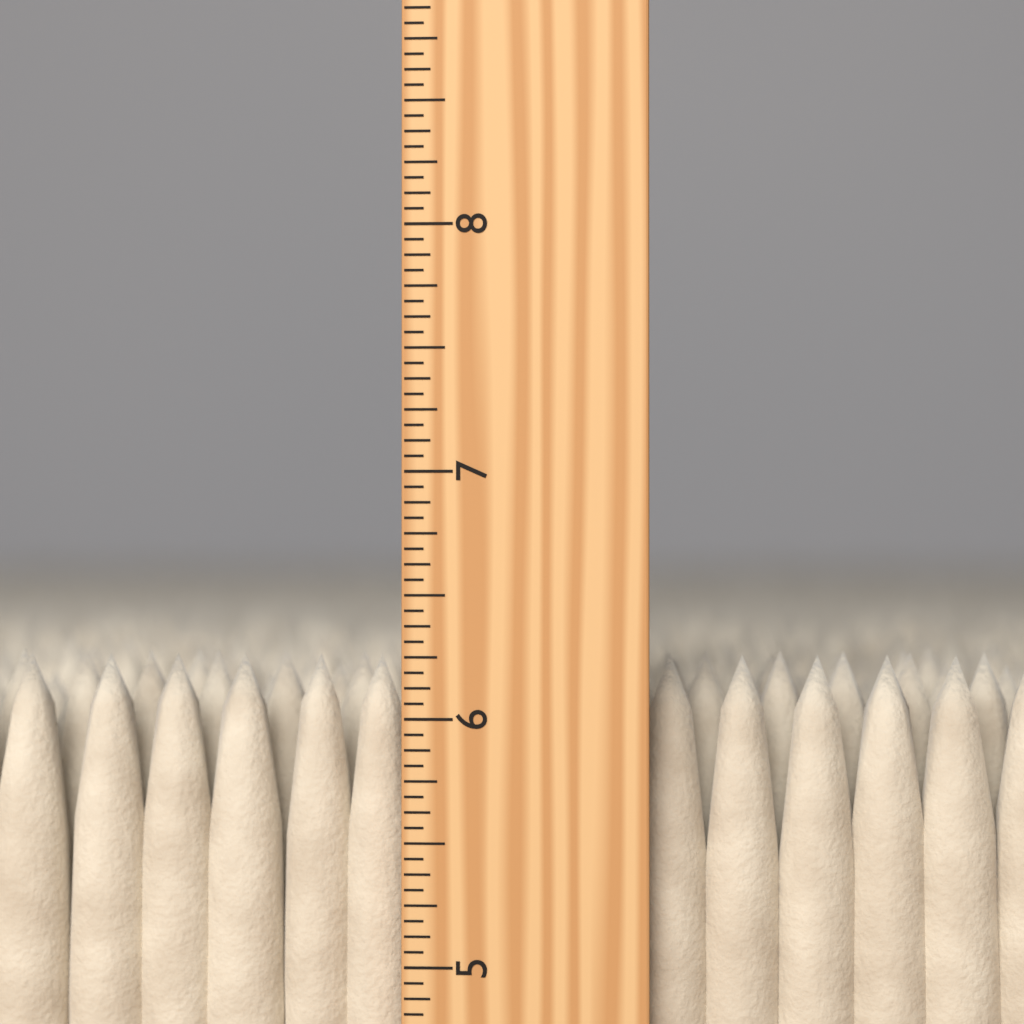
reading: 6.2500 inch
